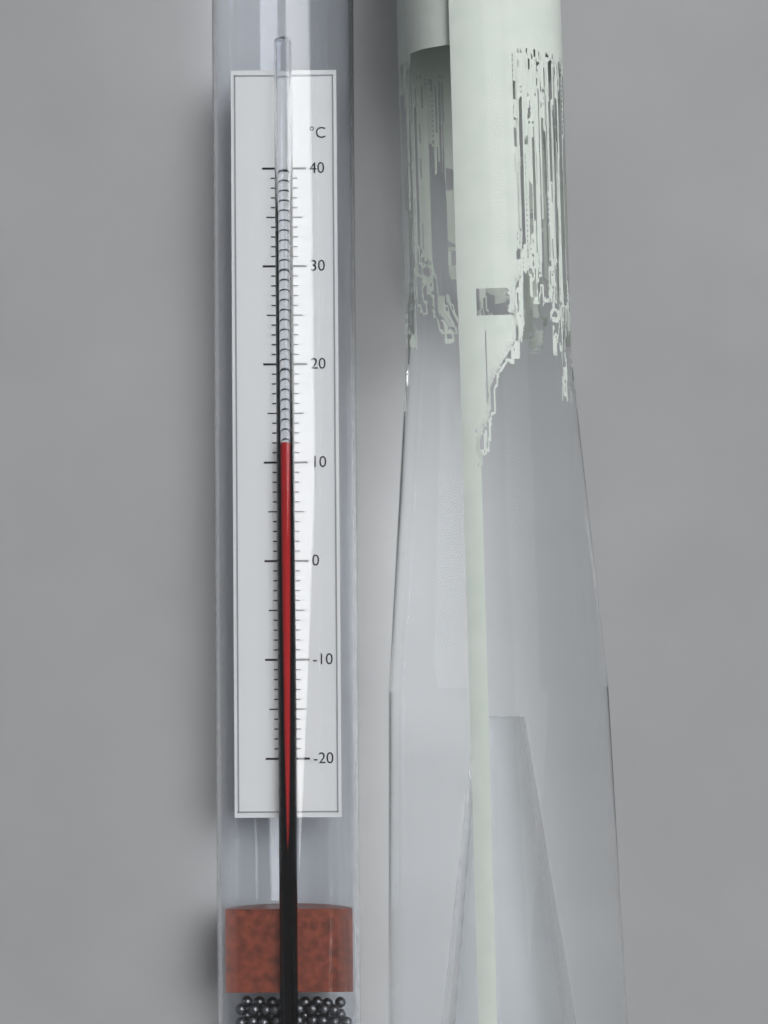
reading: 12 °C
